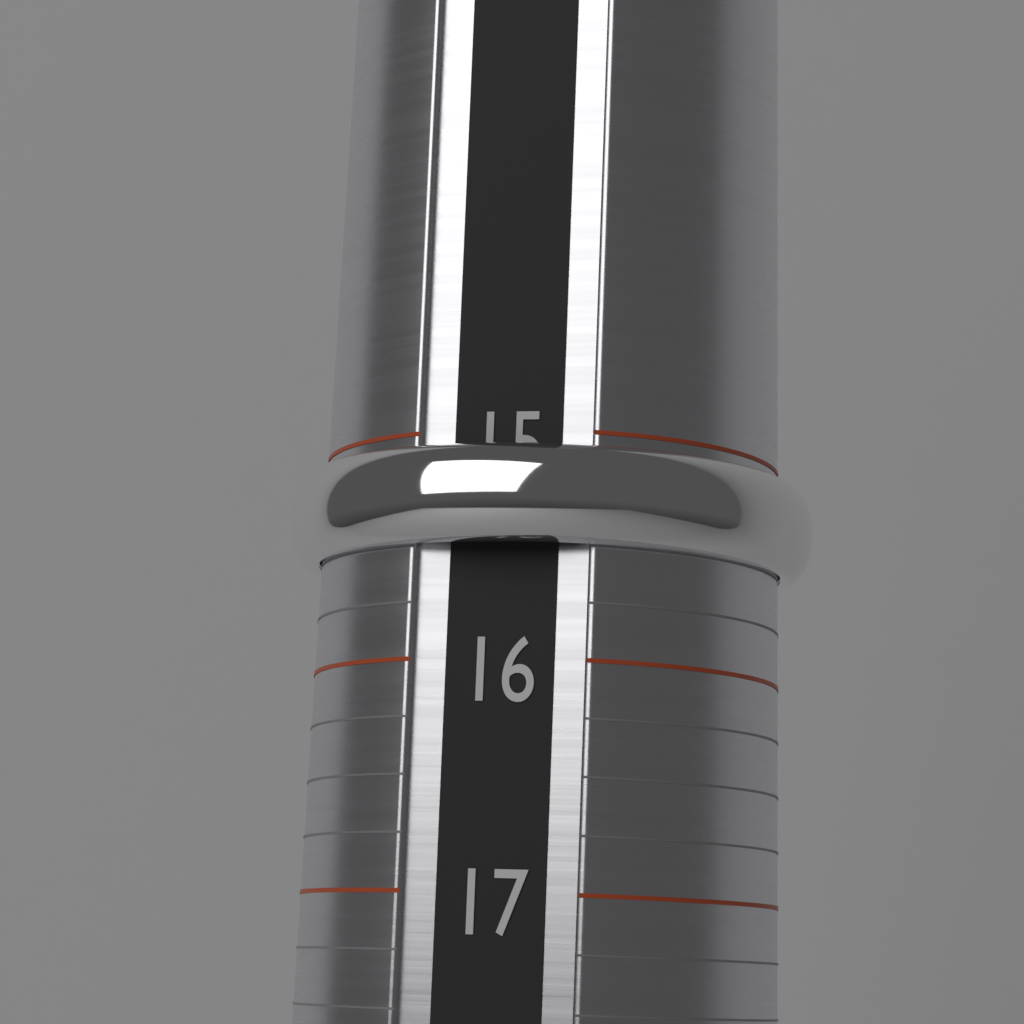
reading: 15.50 (no unit)
